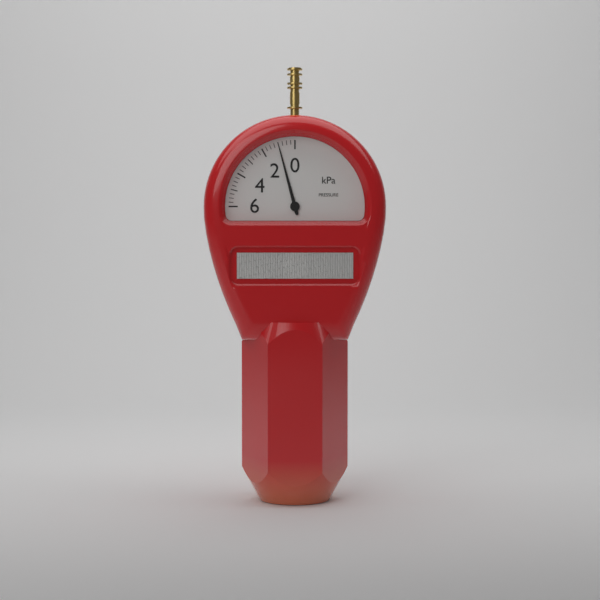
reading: 1.00 kPa
